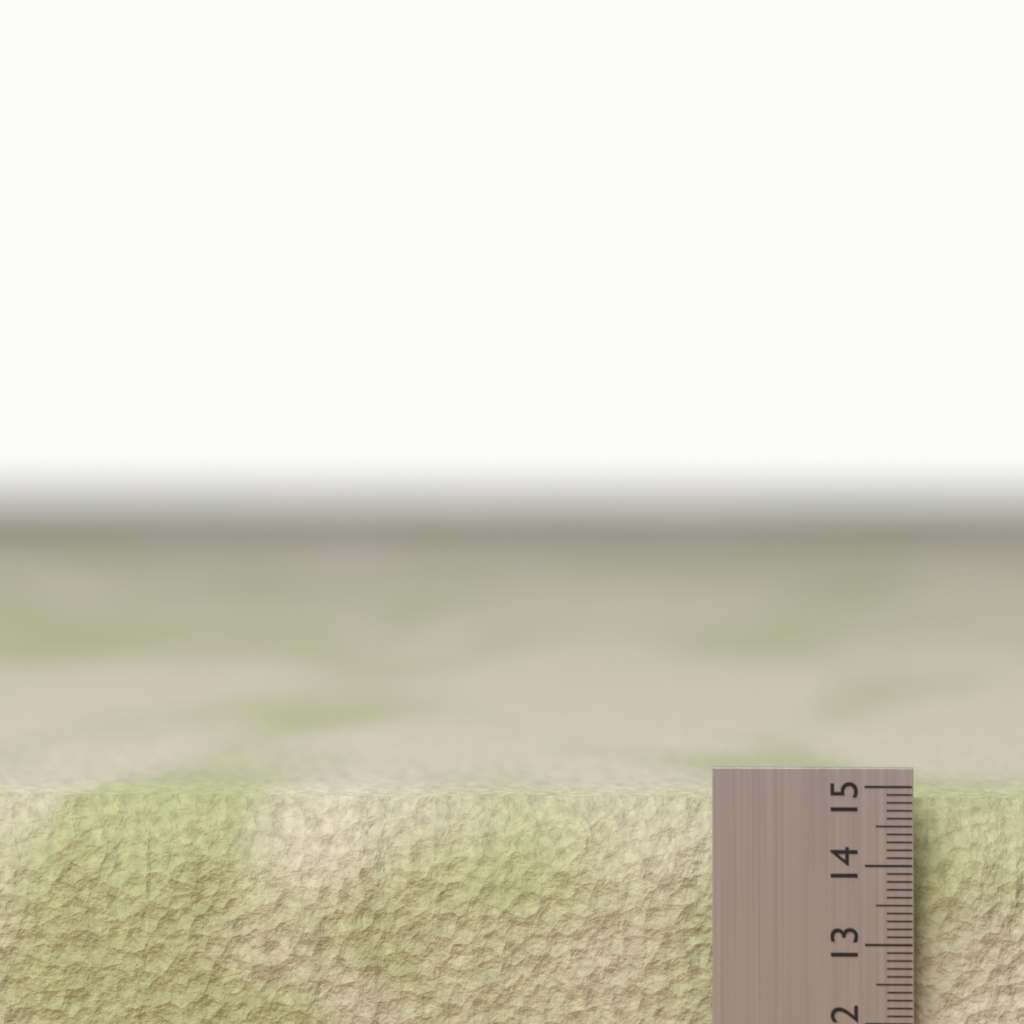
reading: 14.8 (no unit)
